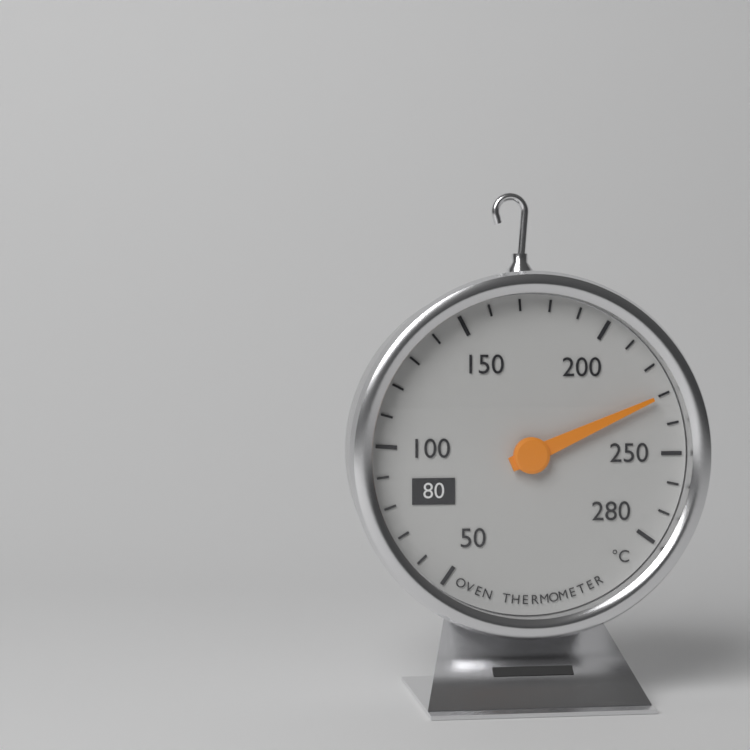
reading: 230 °C
